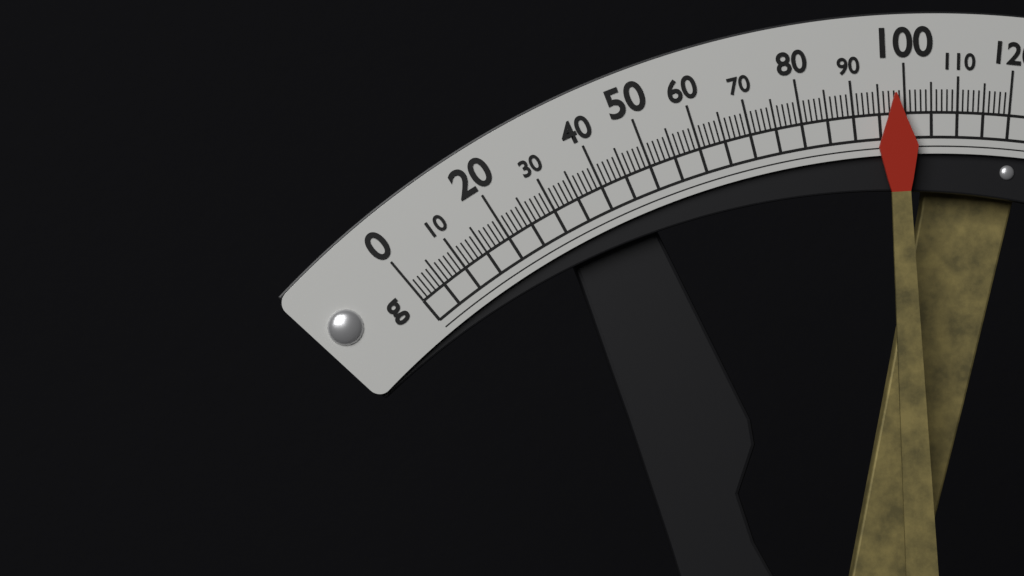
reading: 98 g
